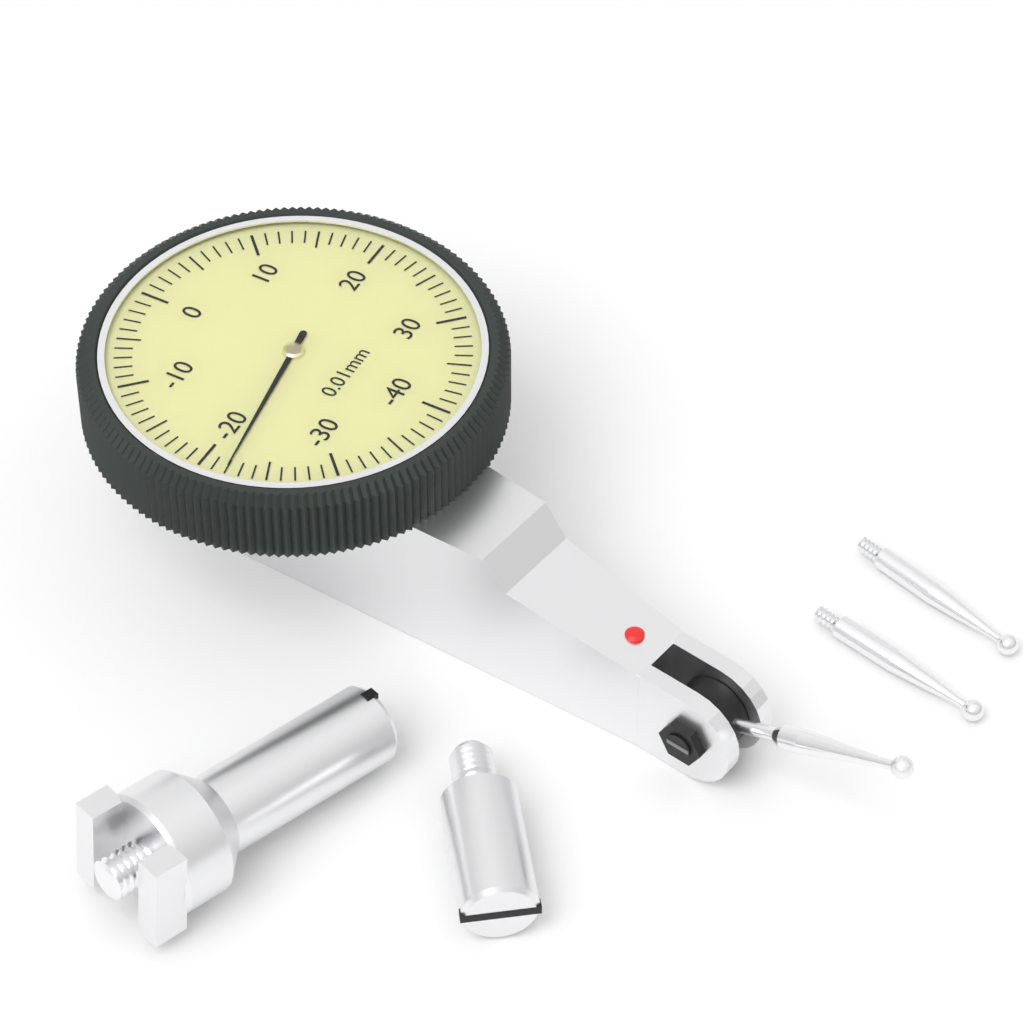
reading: -22 0.01mm
